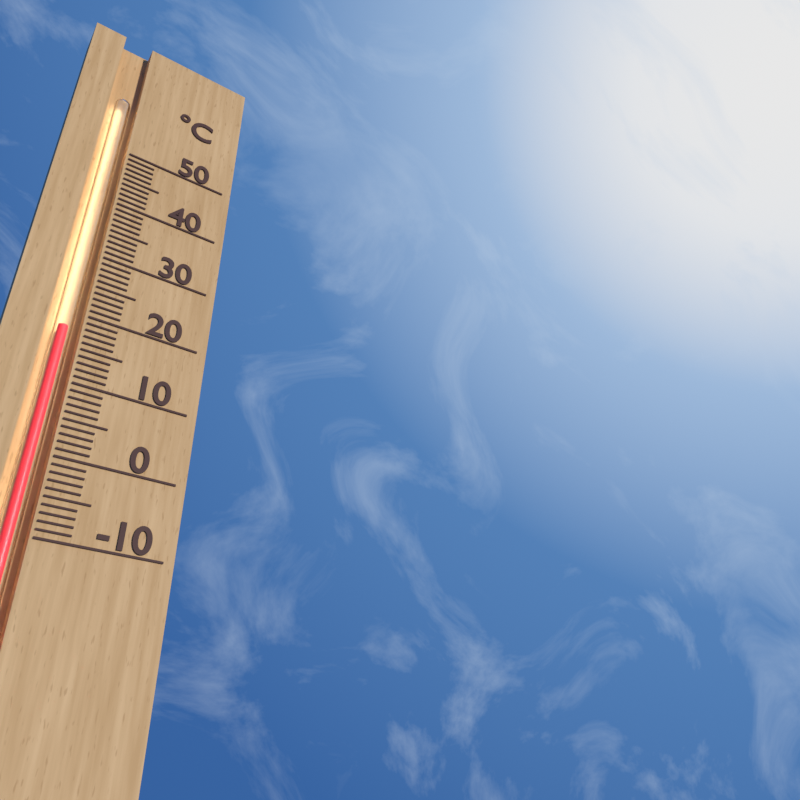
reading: 18 °C
